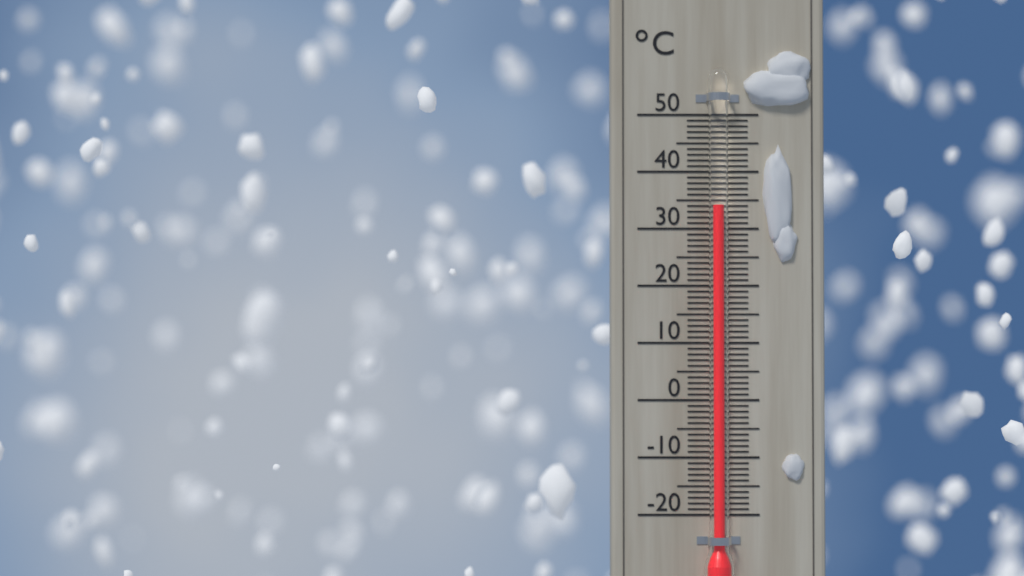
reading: 34 °C
